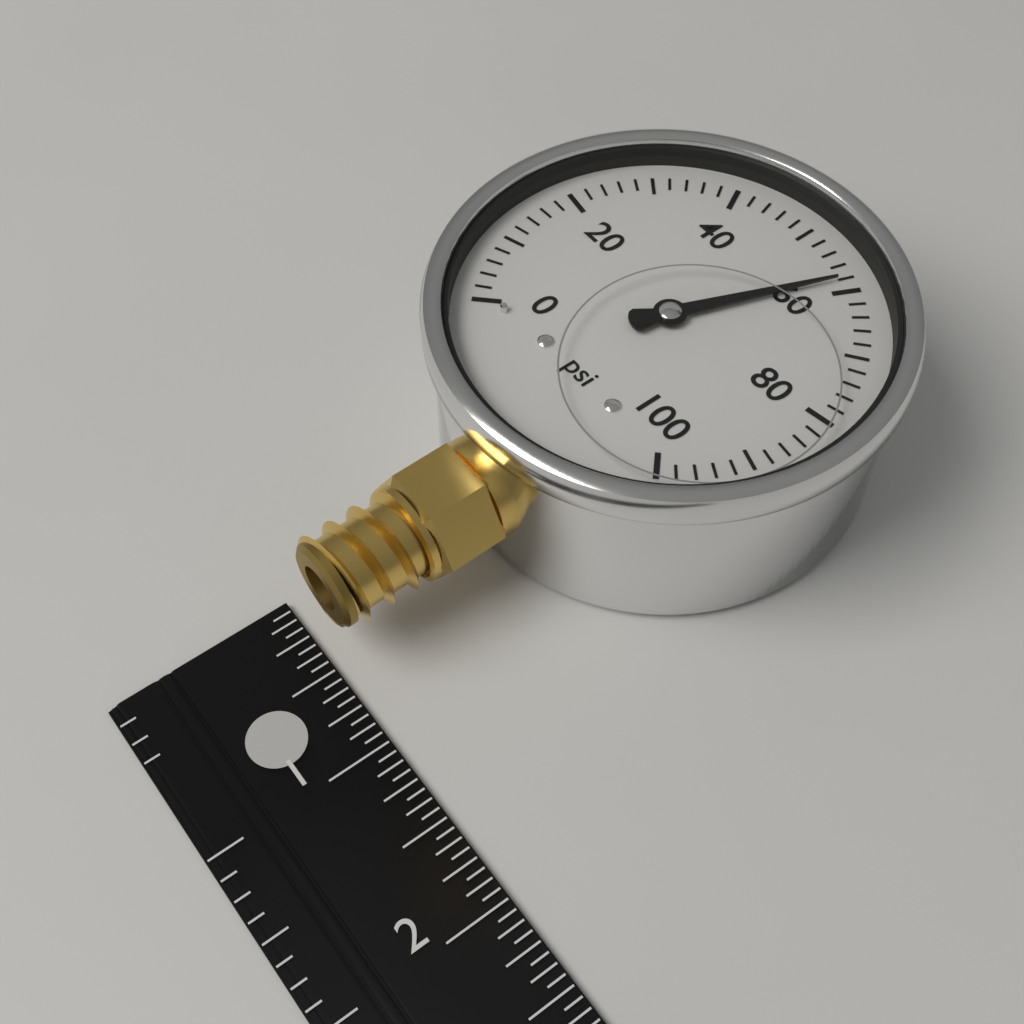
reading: 58 psi
